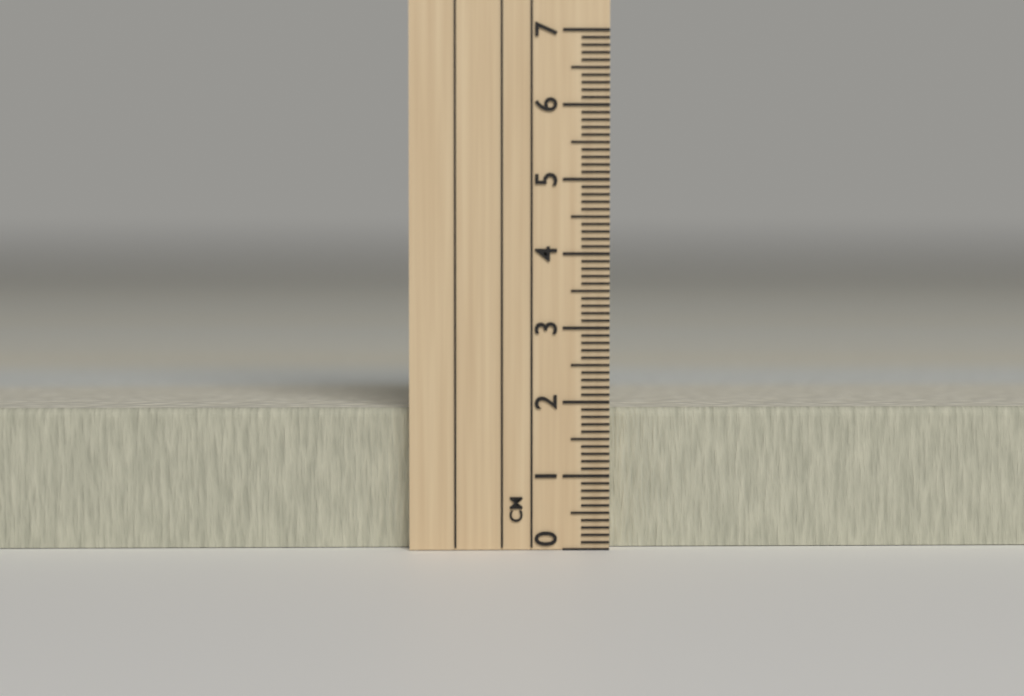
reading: 1.9 cm
